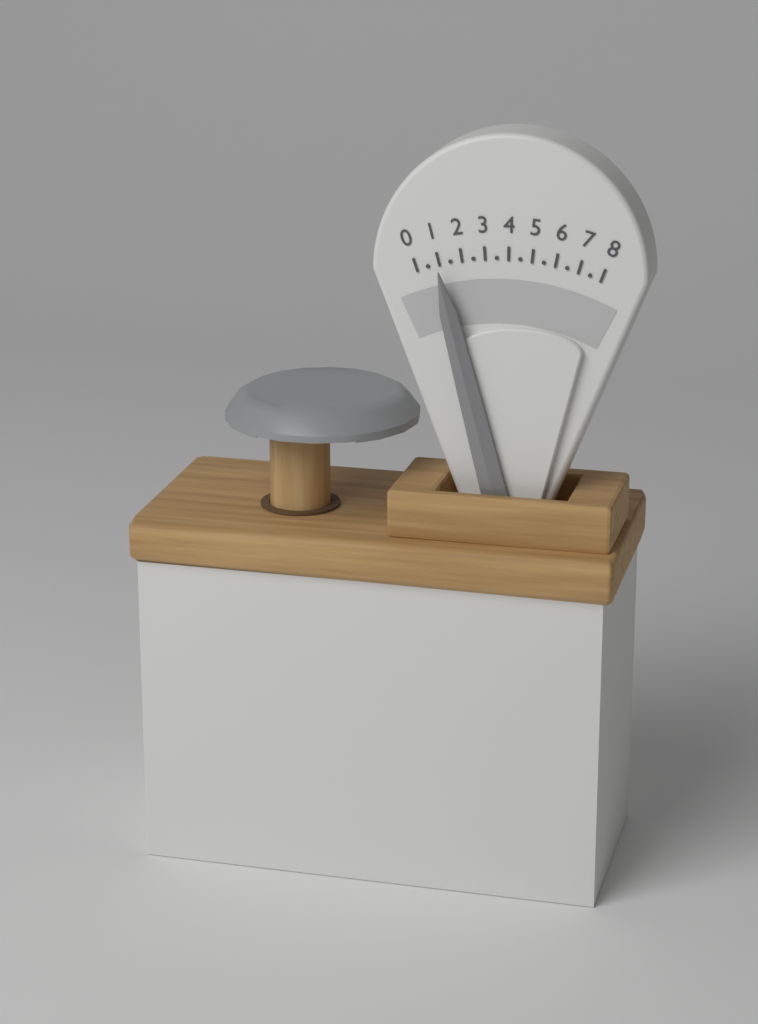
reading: 1.0 (no unit)
